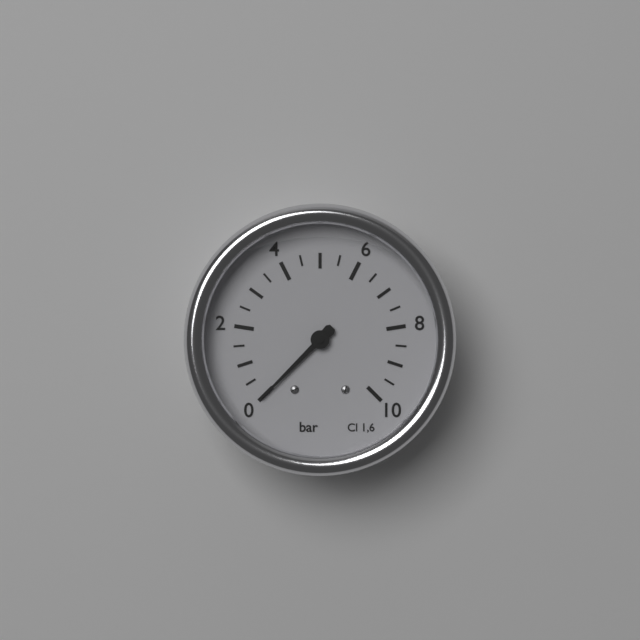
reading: 0.0 bar
